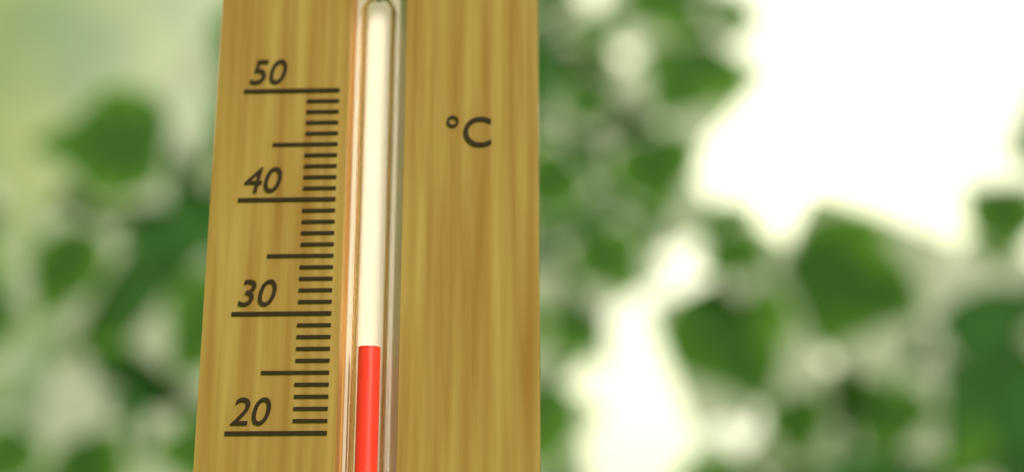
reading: 27 °C
